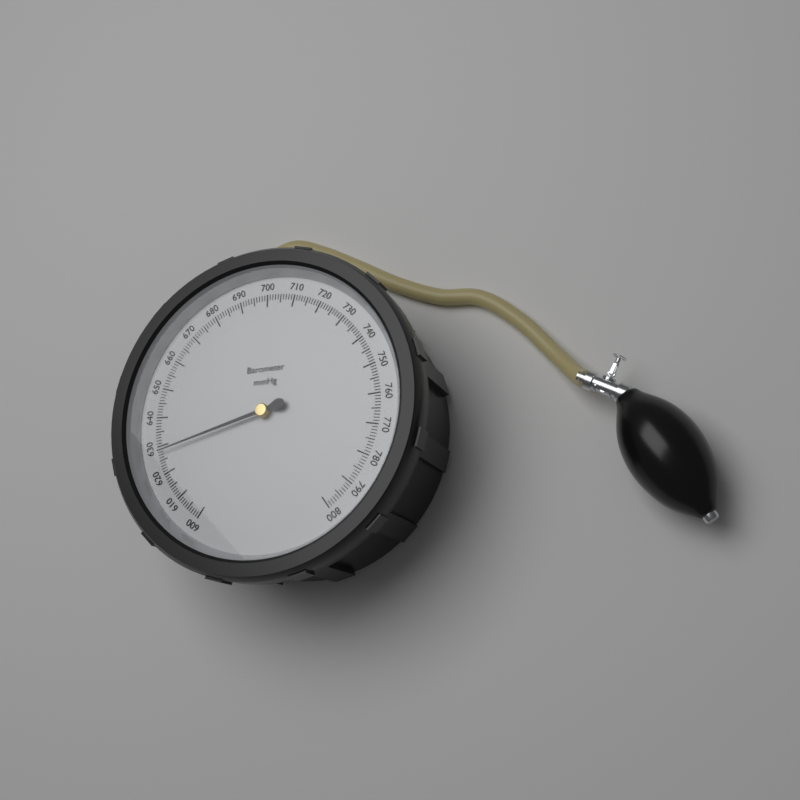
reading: 628 mmHg
